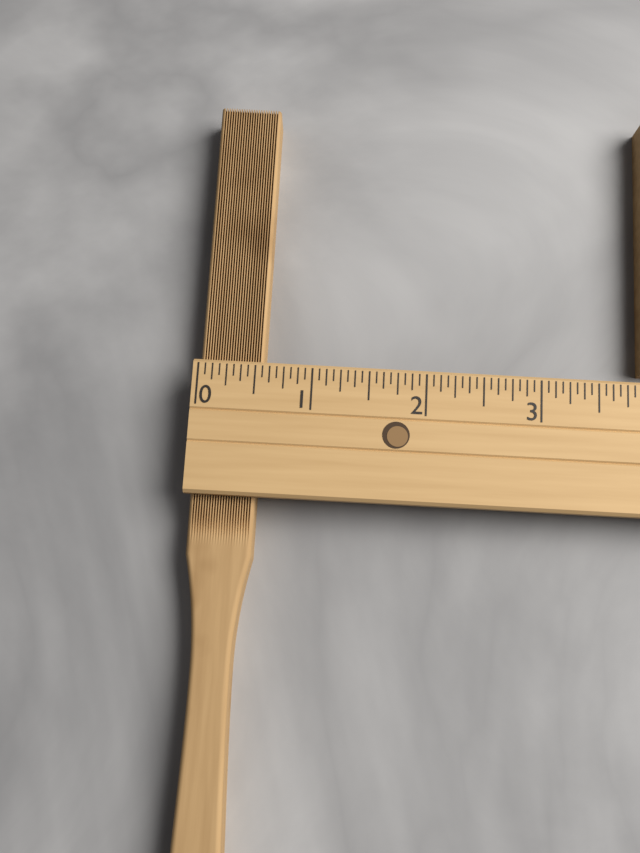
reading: 0.5625 (no unit)
